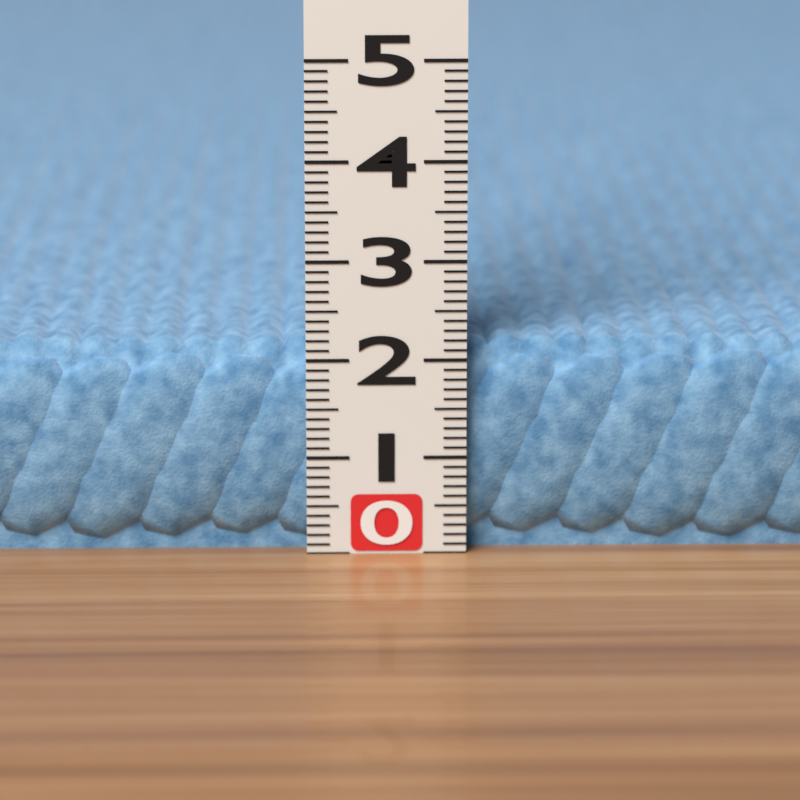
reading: 2.2 (no unit)
